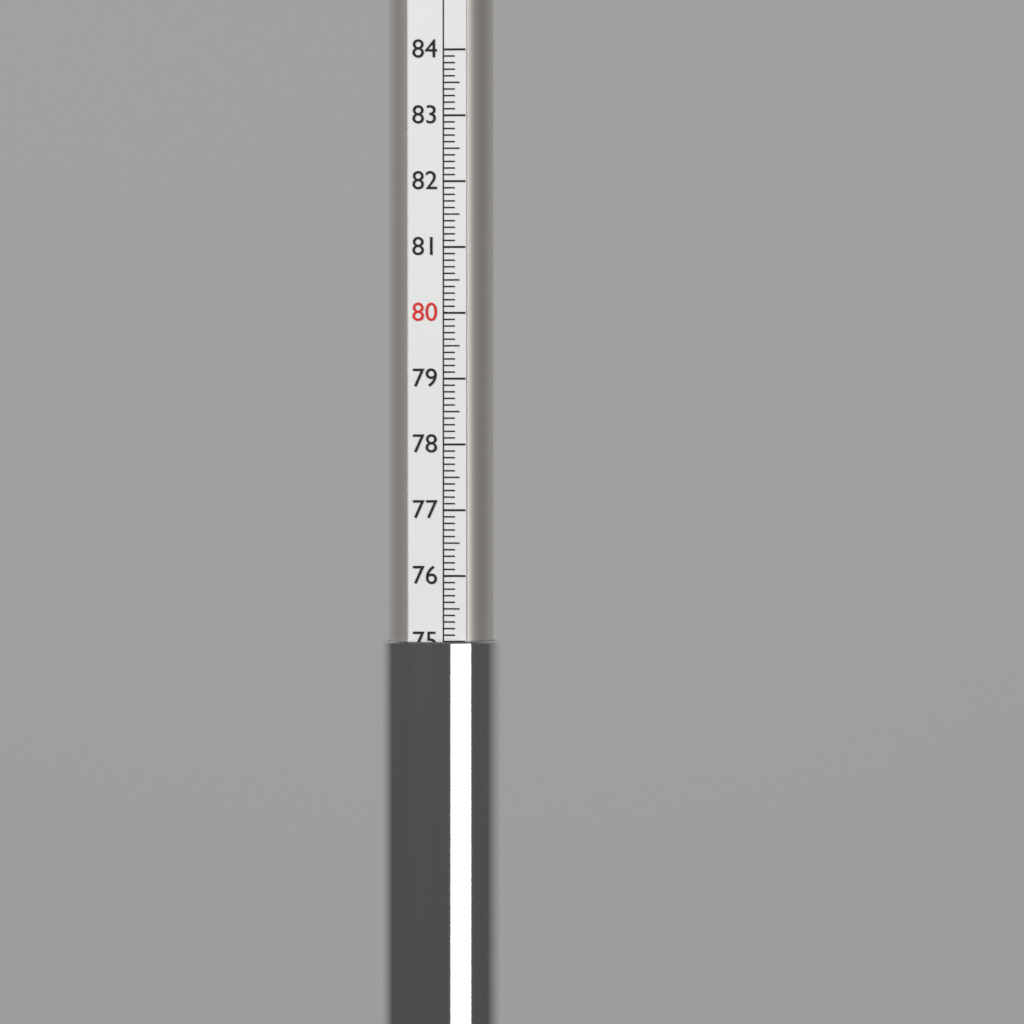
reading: 75.0 (no unit)
